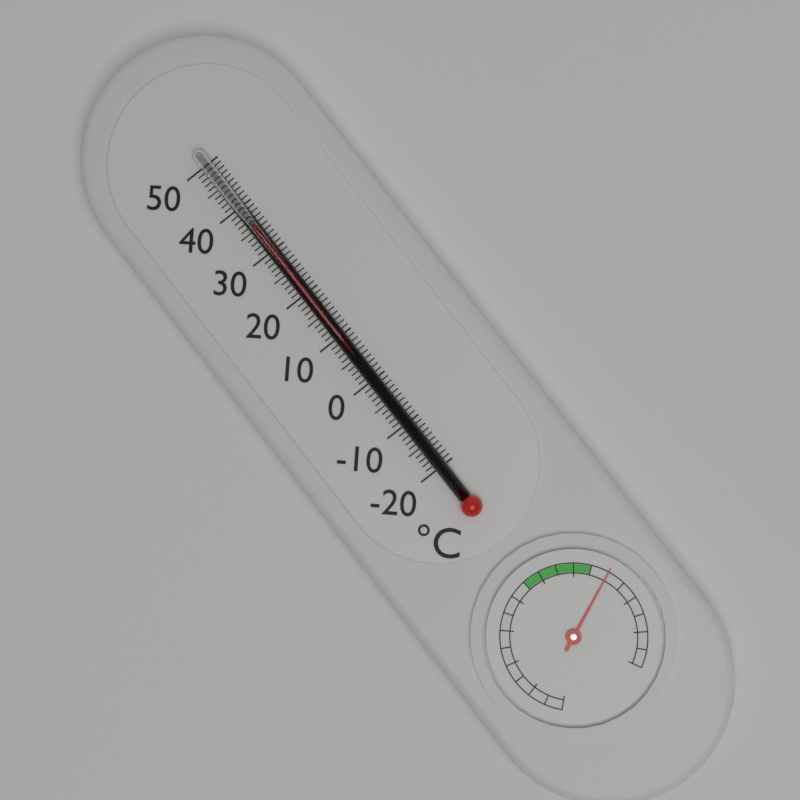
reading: 36 °C
